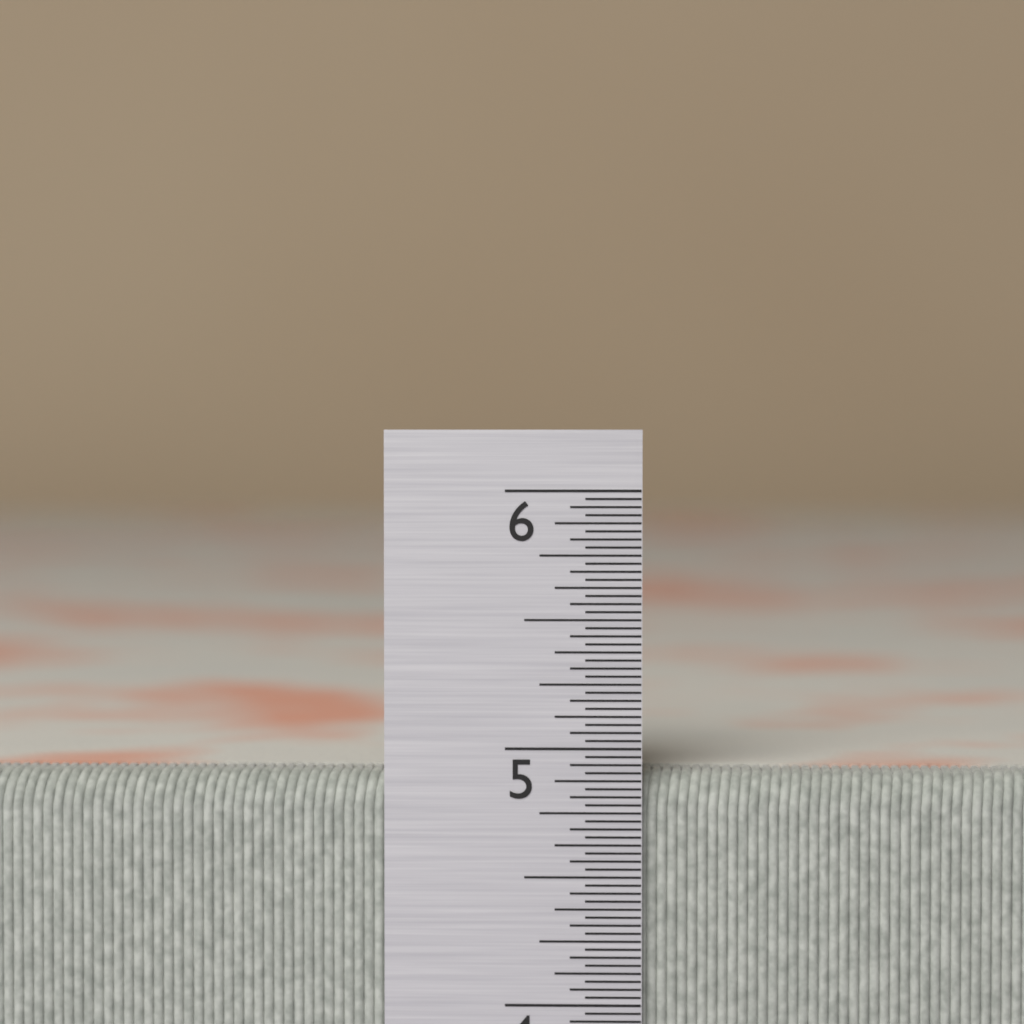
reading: 4.90625 in
